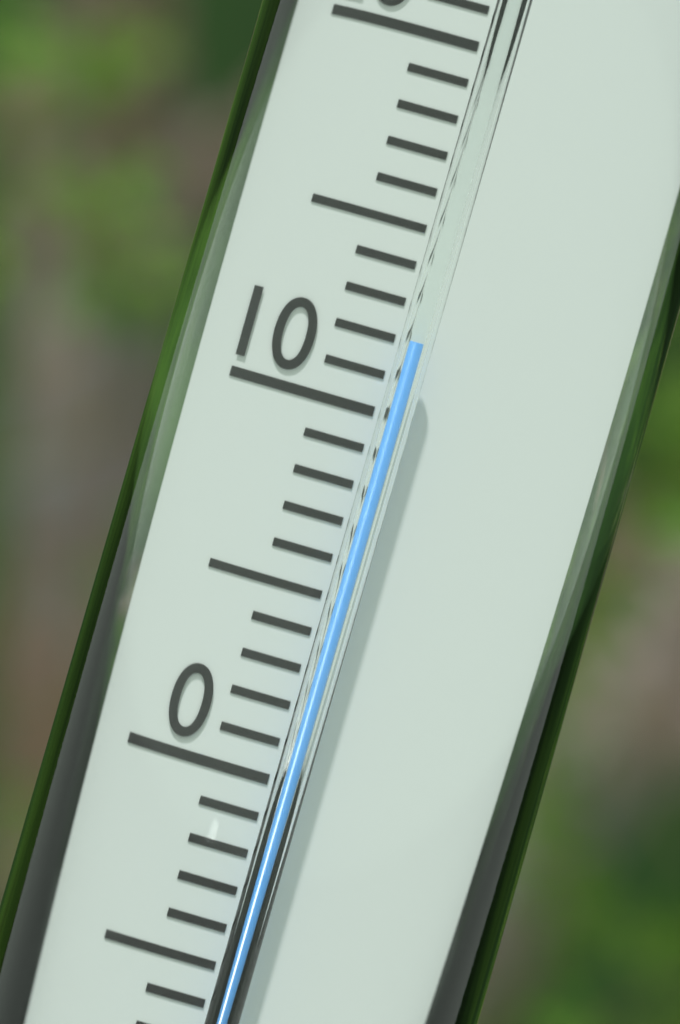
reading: 12 °C
